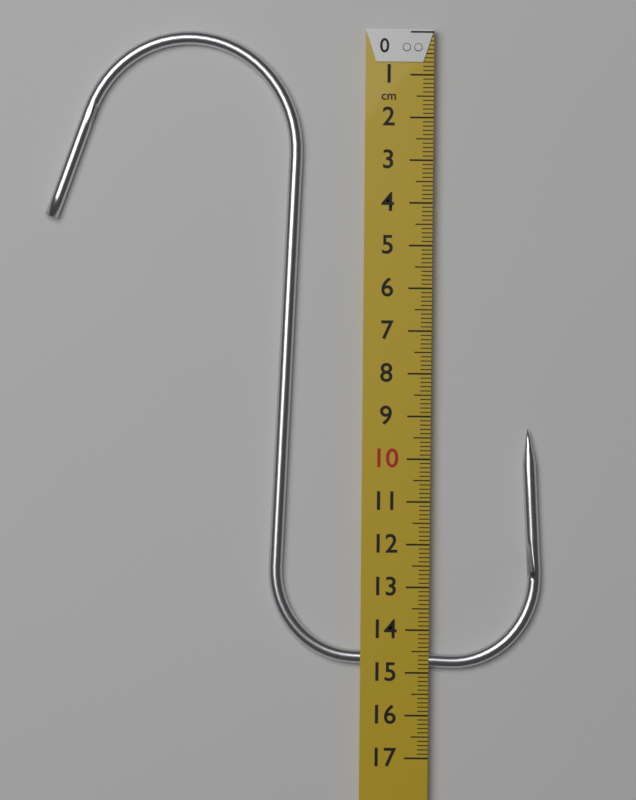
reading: 14.9 cm
